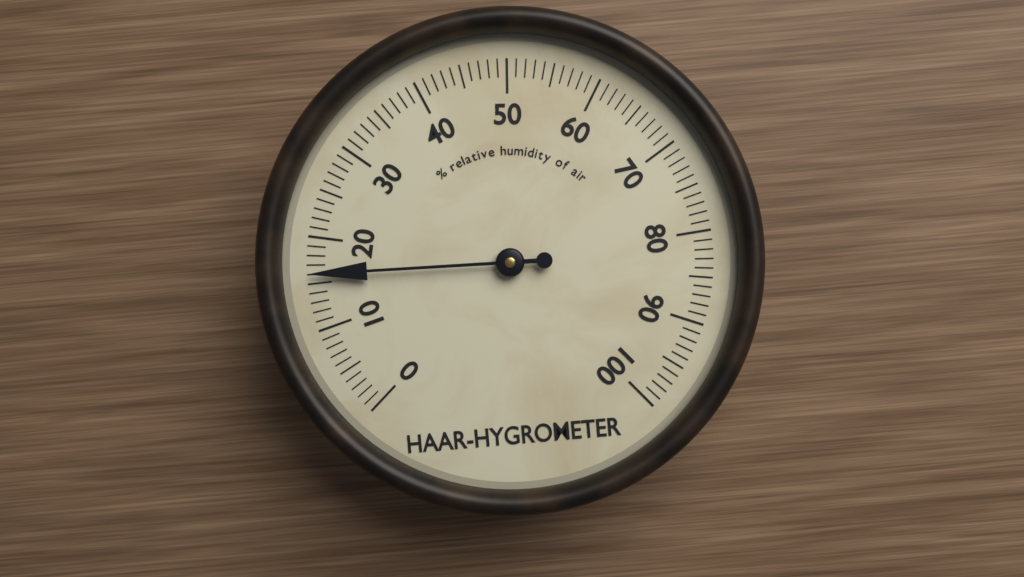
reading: 16 %
